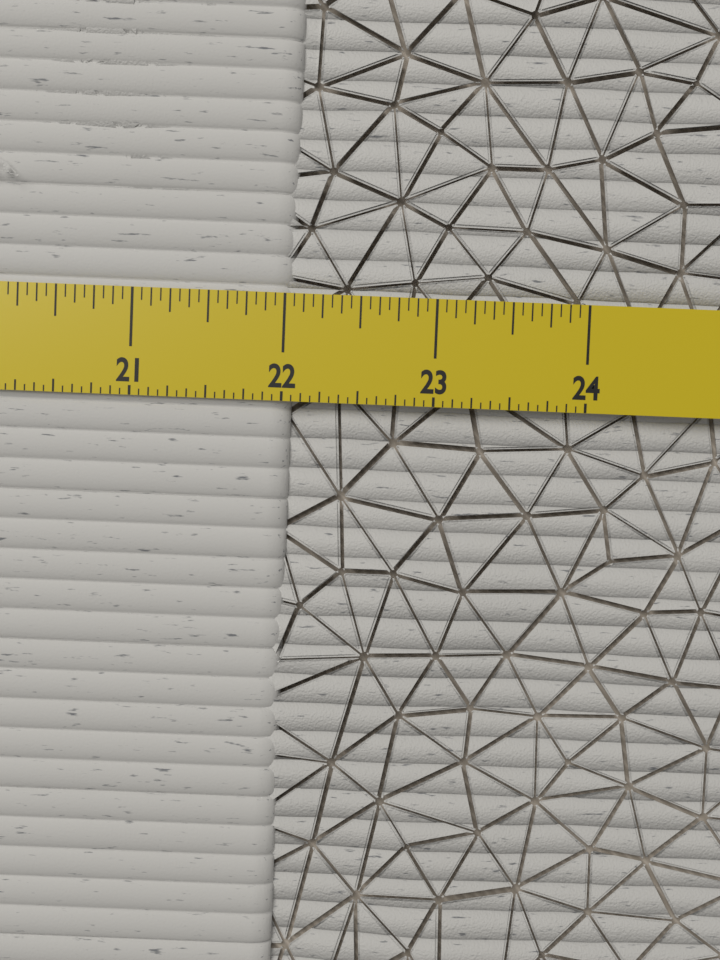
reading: 22.0625 in
